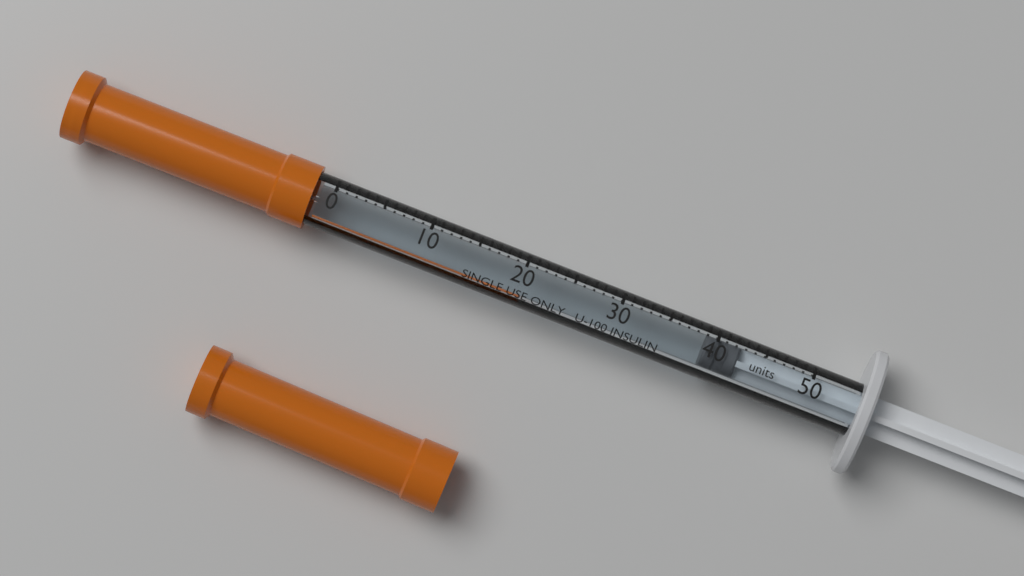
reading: 39 units
